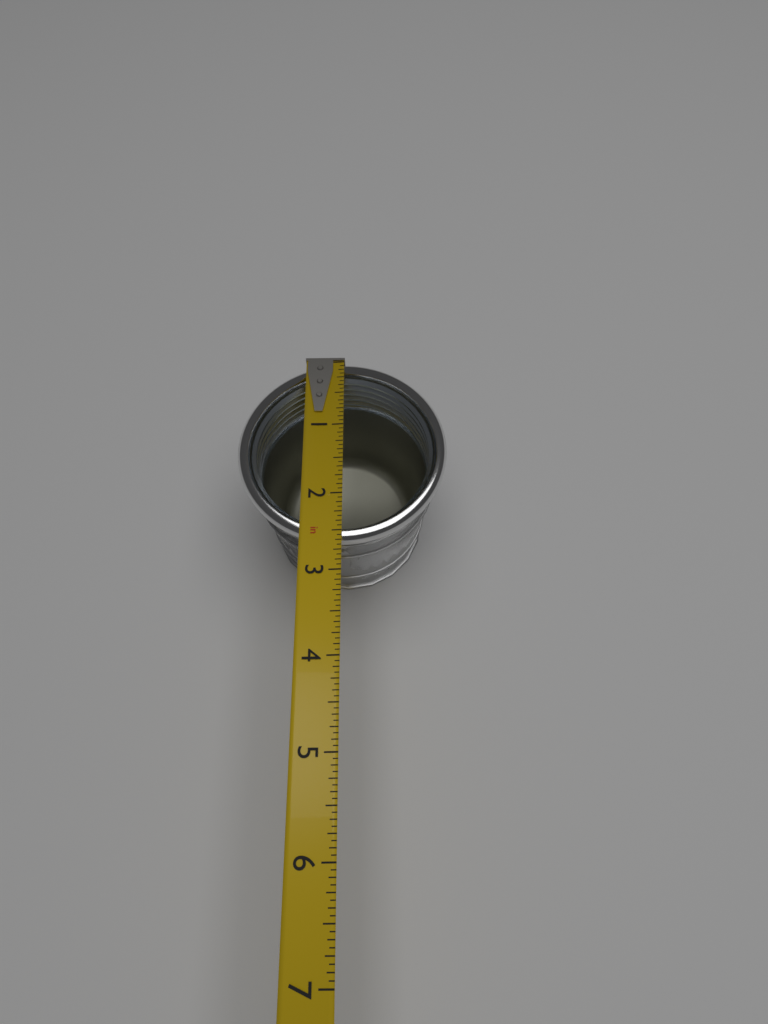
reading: 2.6250 in
